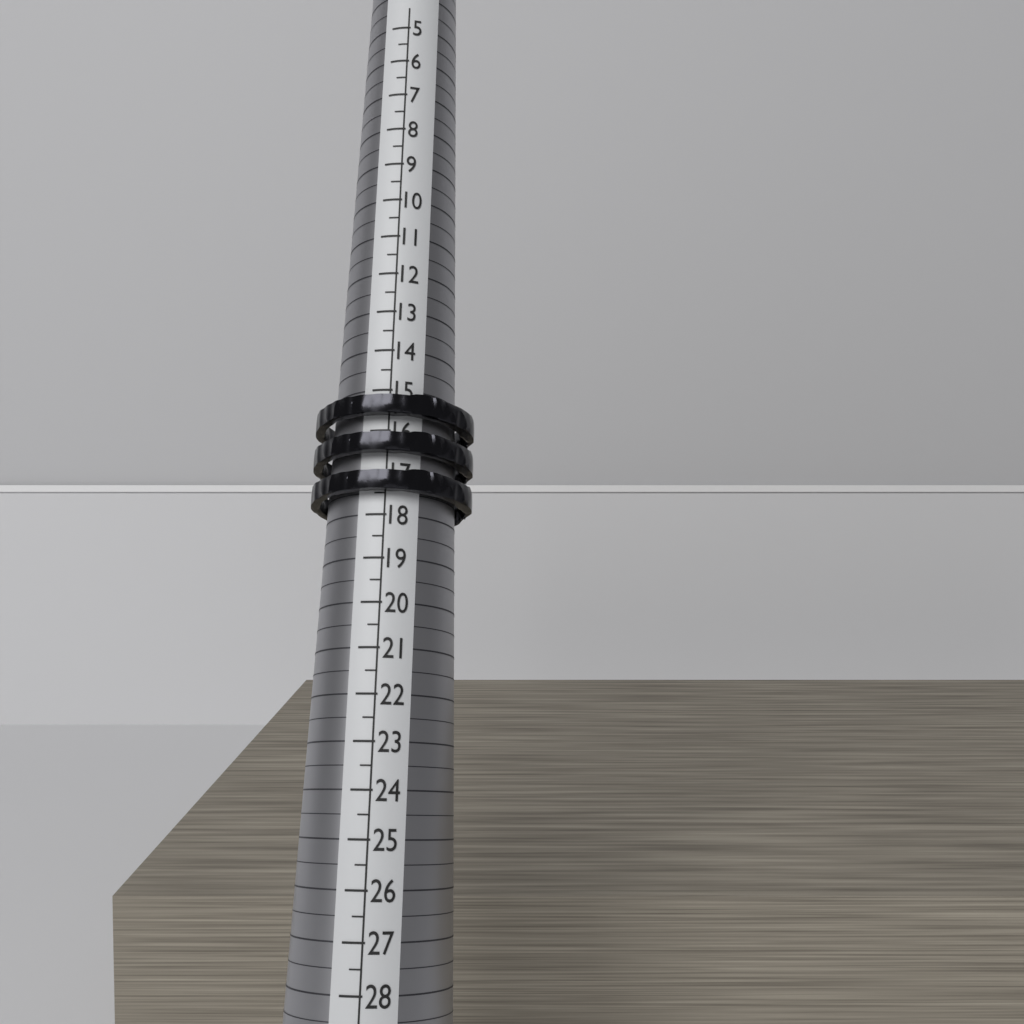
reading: 17.5 (no unit)
